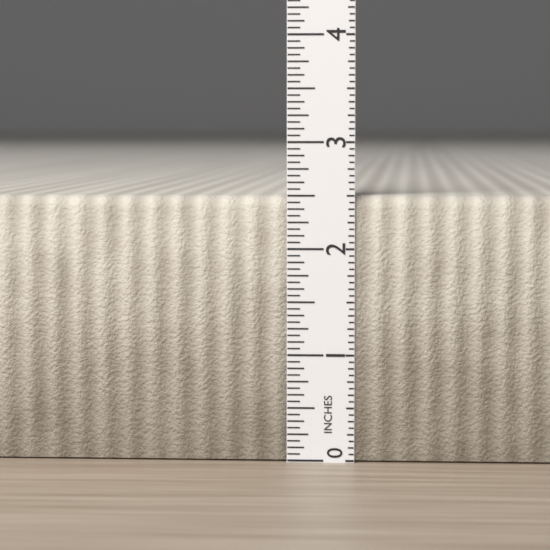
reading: 2.5000 in
